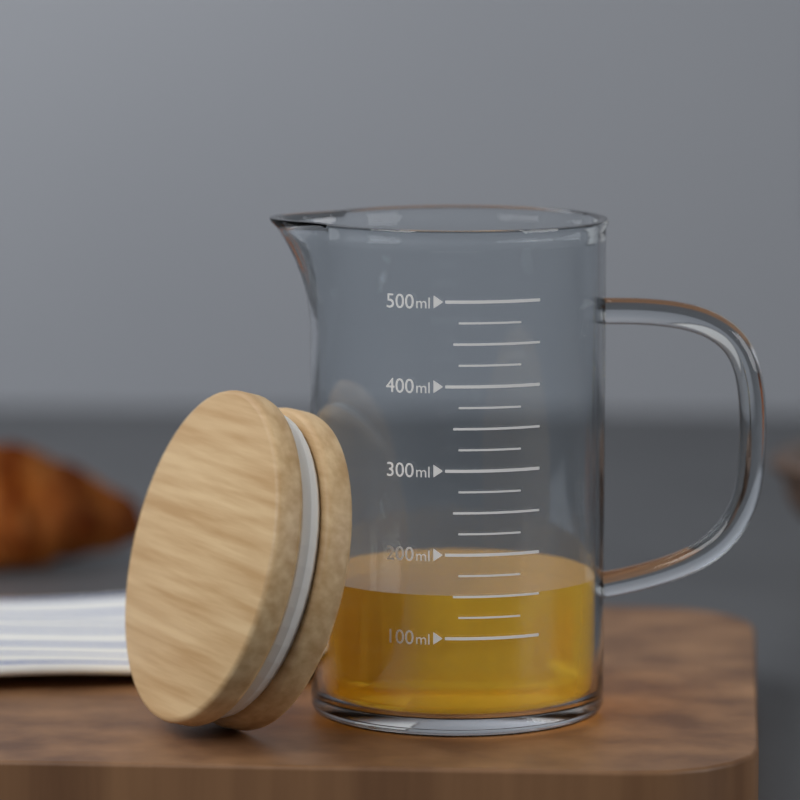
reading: 150 ml
